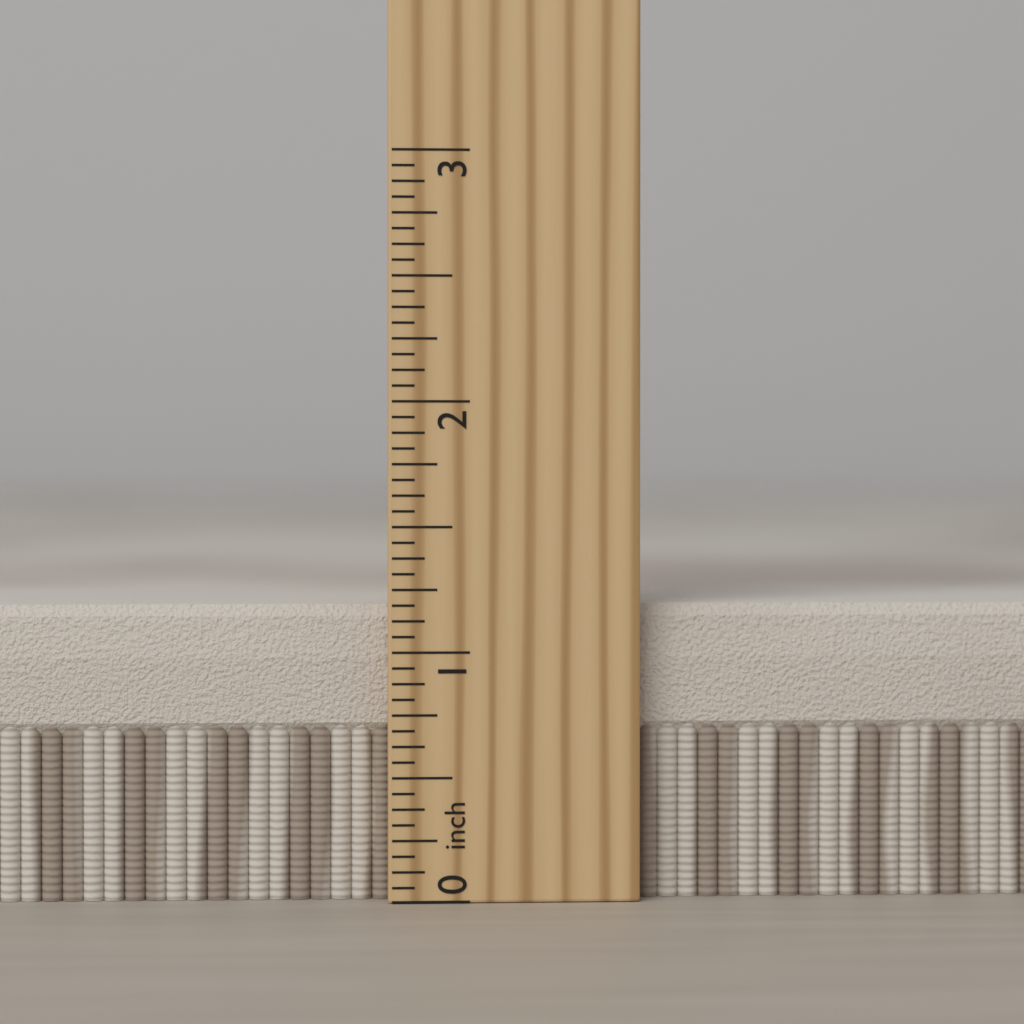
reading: 1.1875 inch
